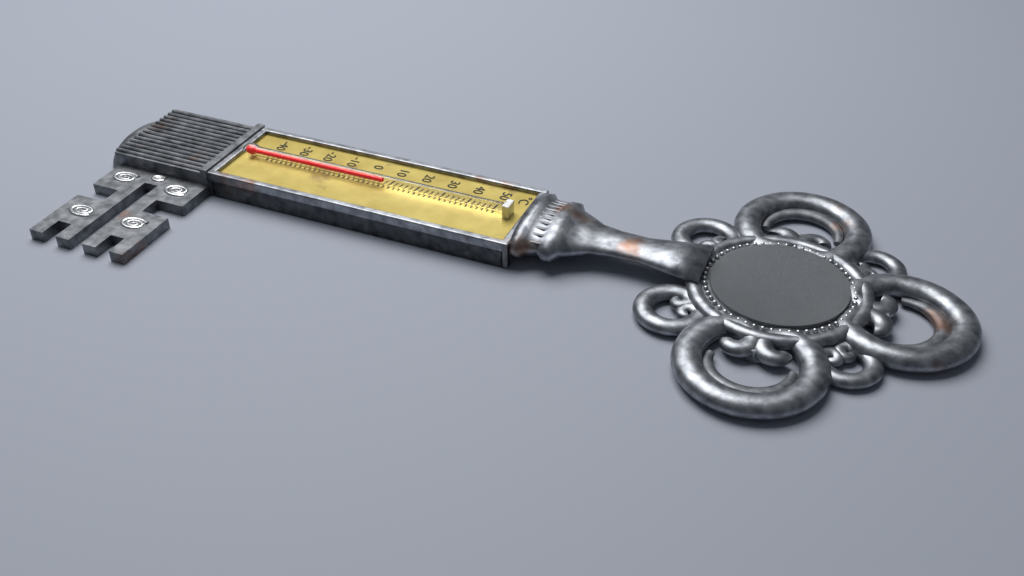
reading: 8 °C
